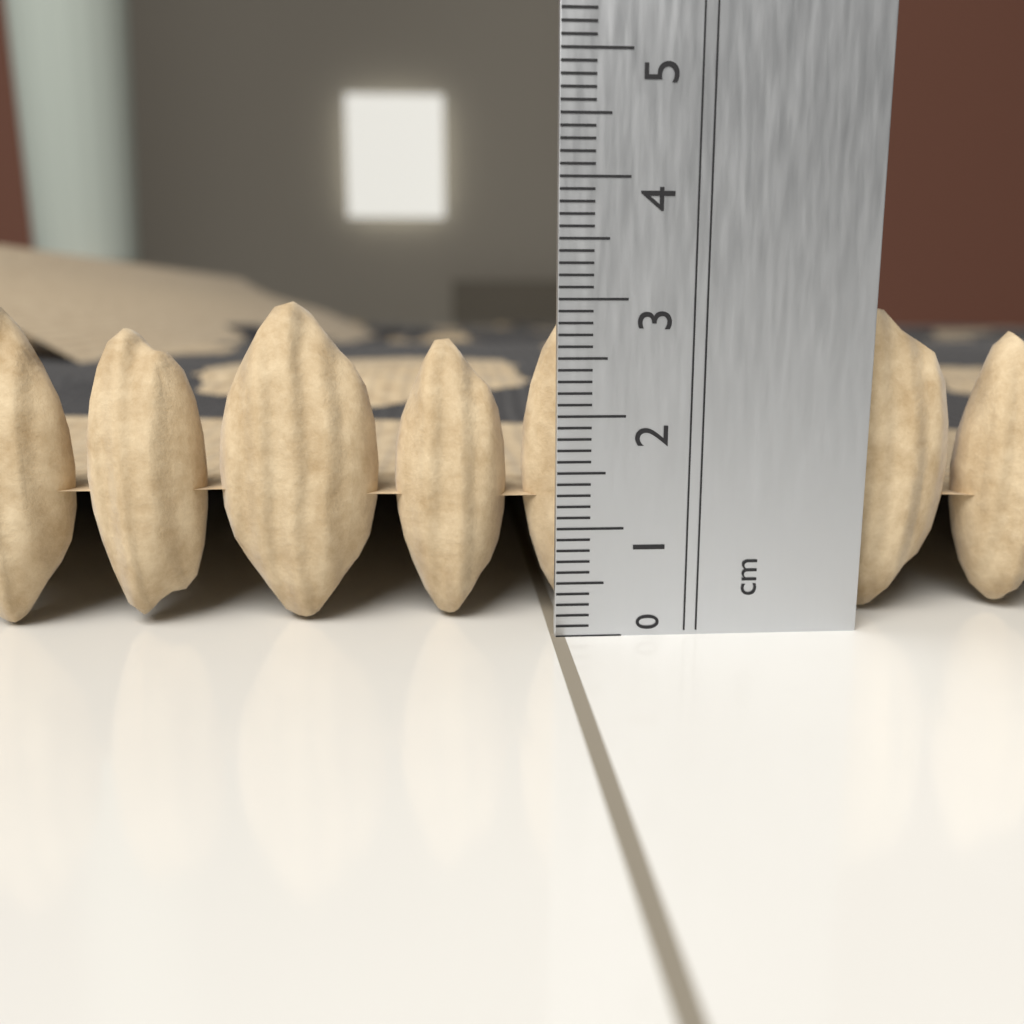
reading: 3.0 cm
